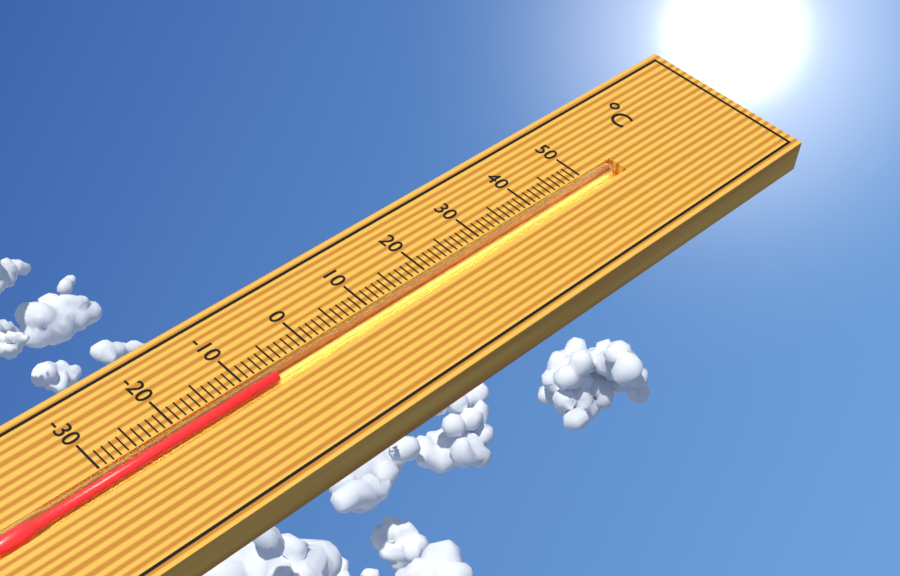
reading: -6 °C
